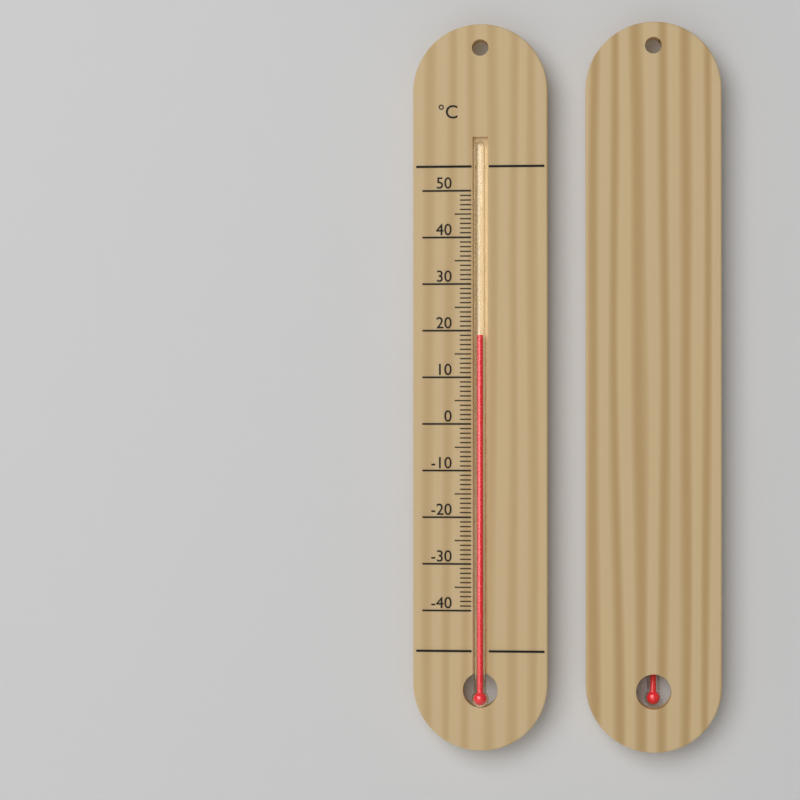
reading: 19 °C
